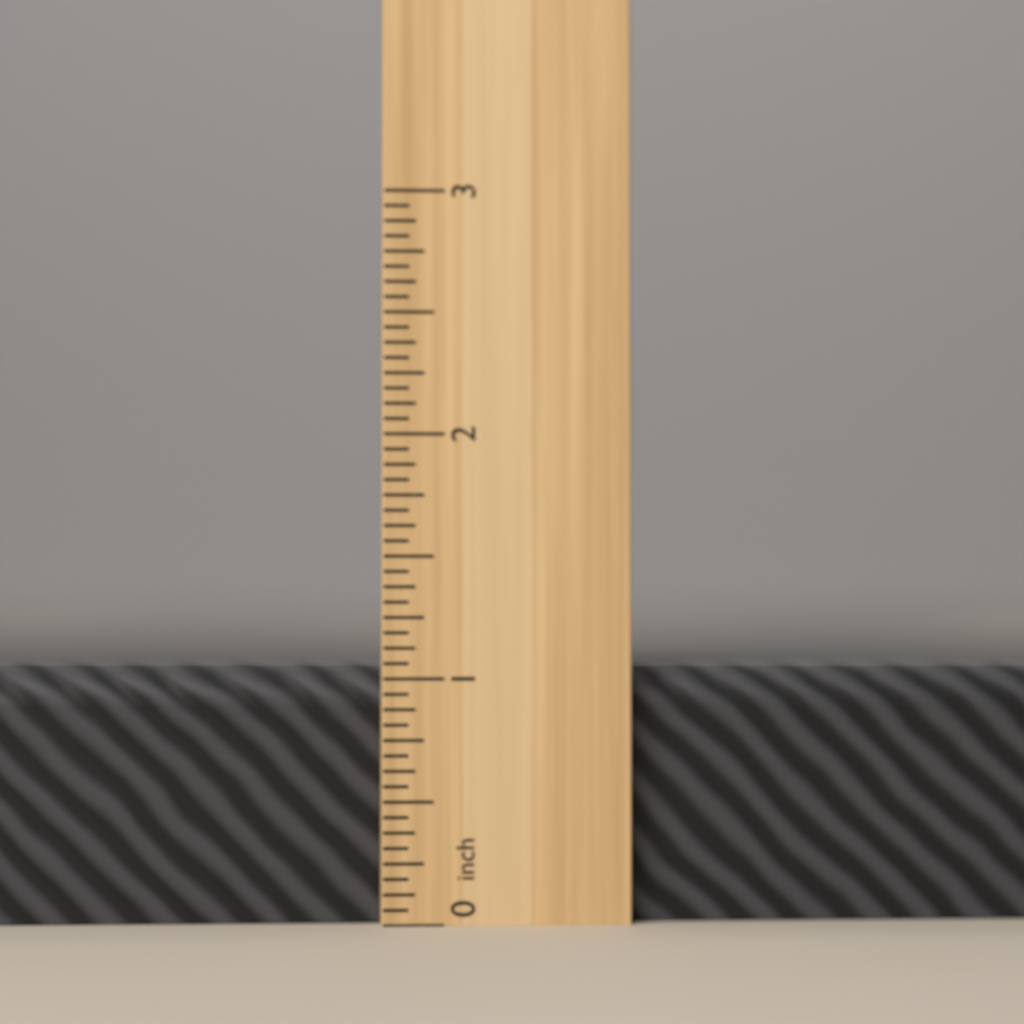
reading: 1.0625 inch
